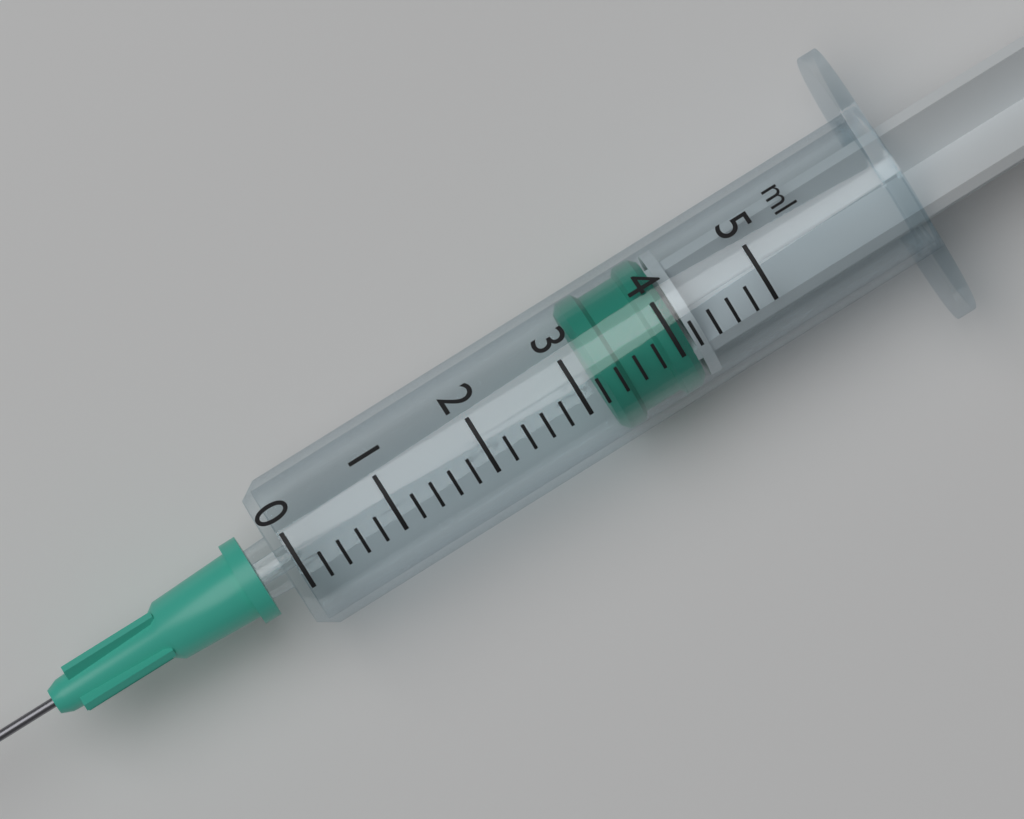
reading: 3.2 ml
